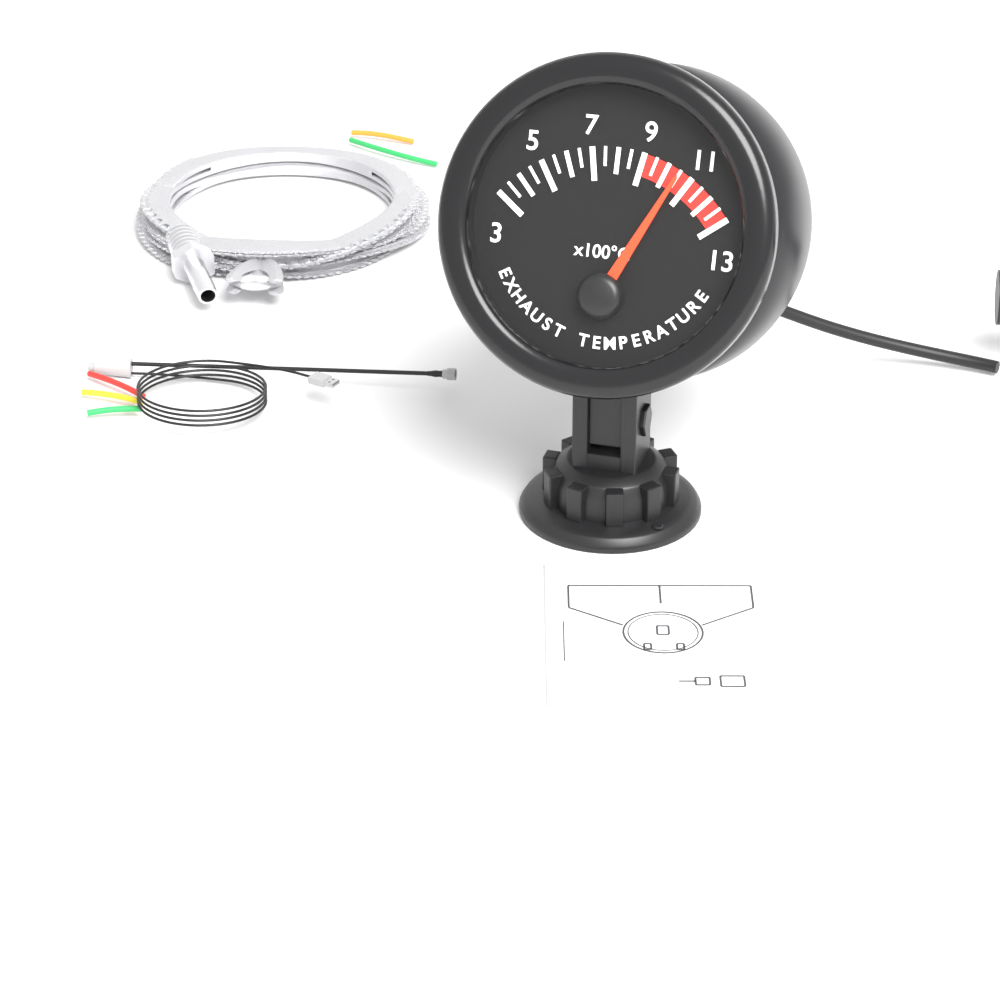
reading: 1050 °C
